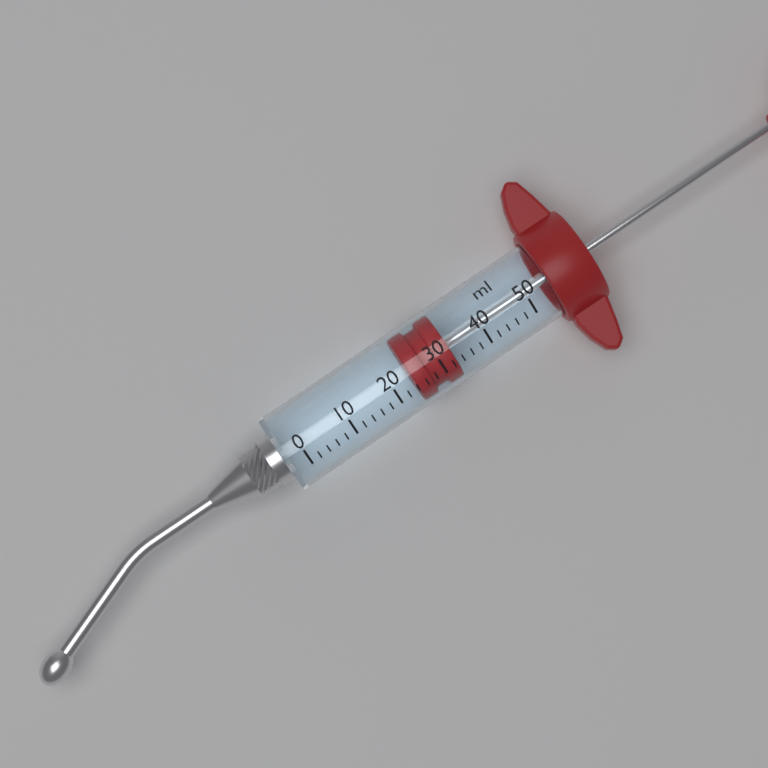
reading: 24 ml
